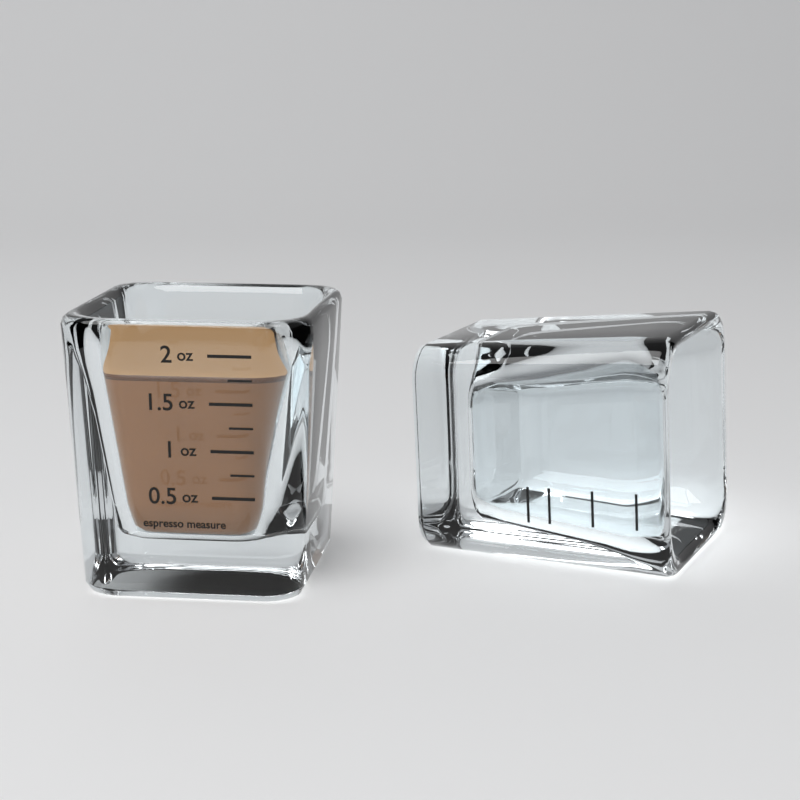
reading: 1.75 oz
